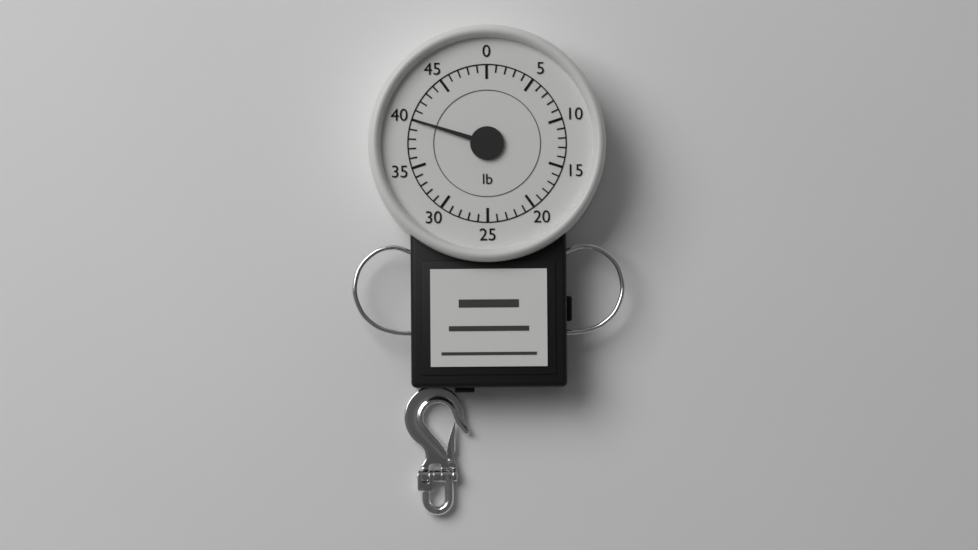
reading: 40 lb
